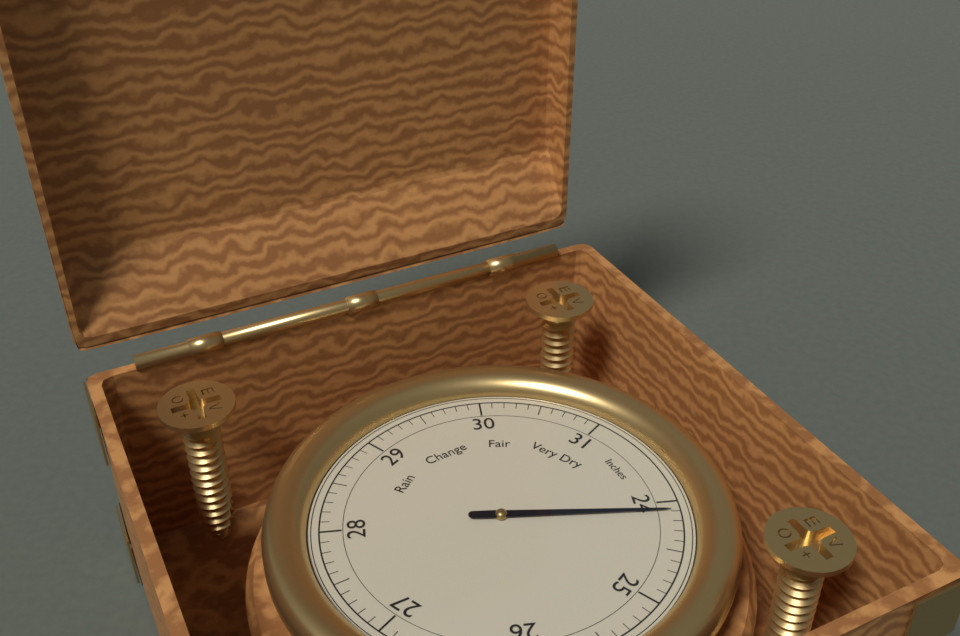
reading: 24.1 Inches
